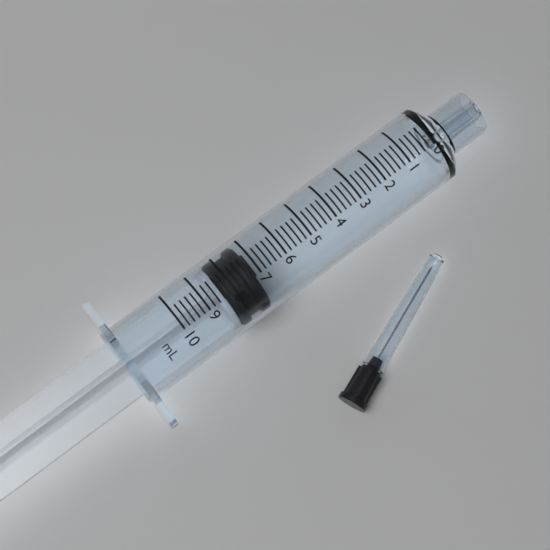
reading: 7.2 ml
